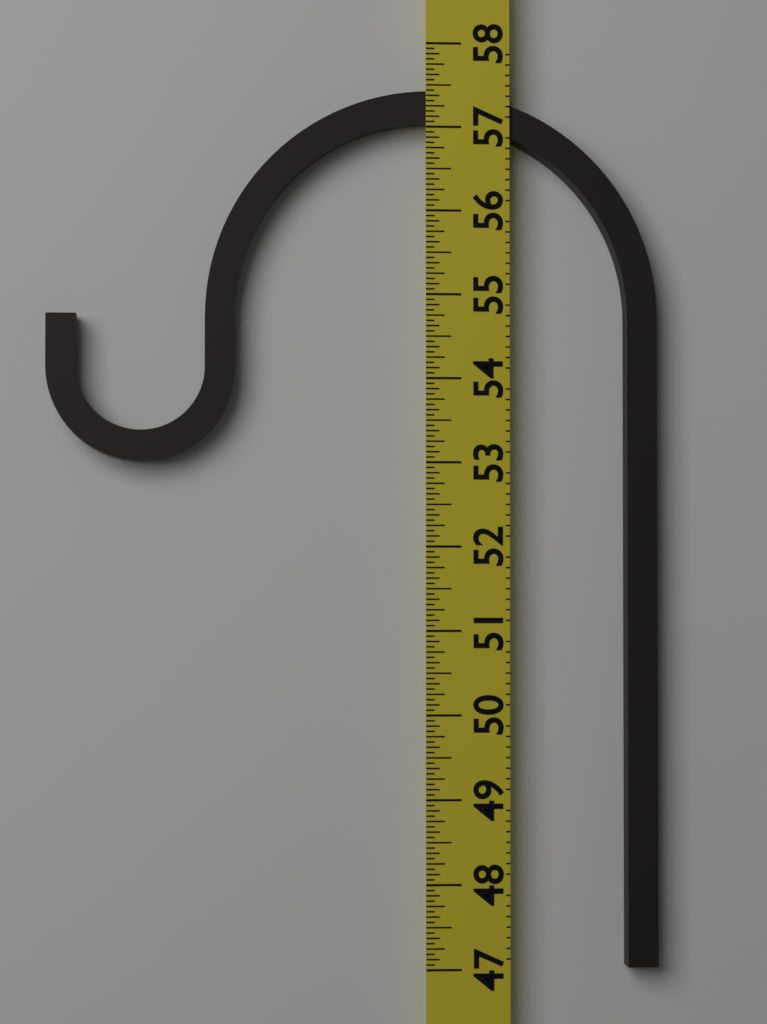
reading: 57.4375 (no unit)
